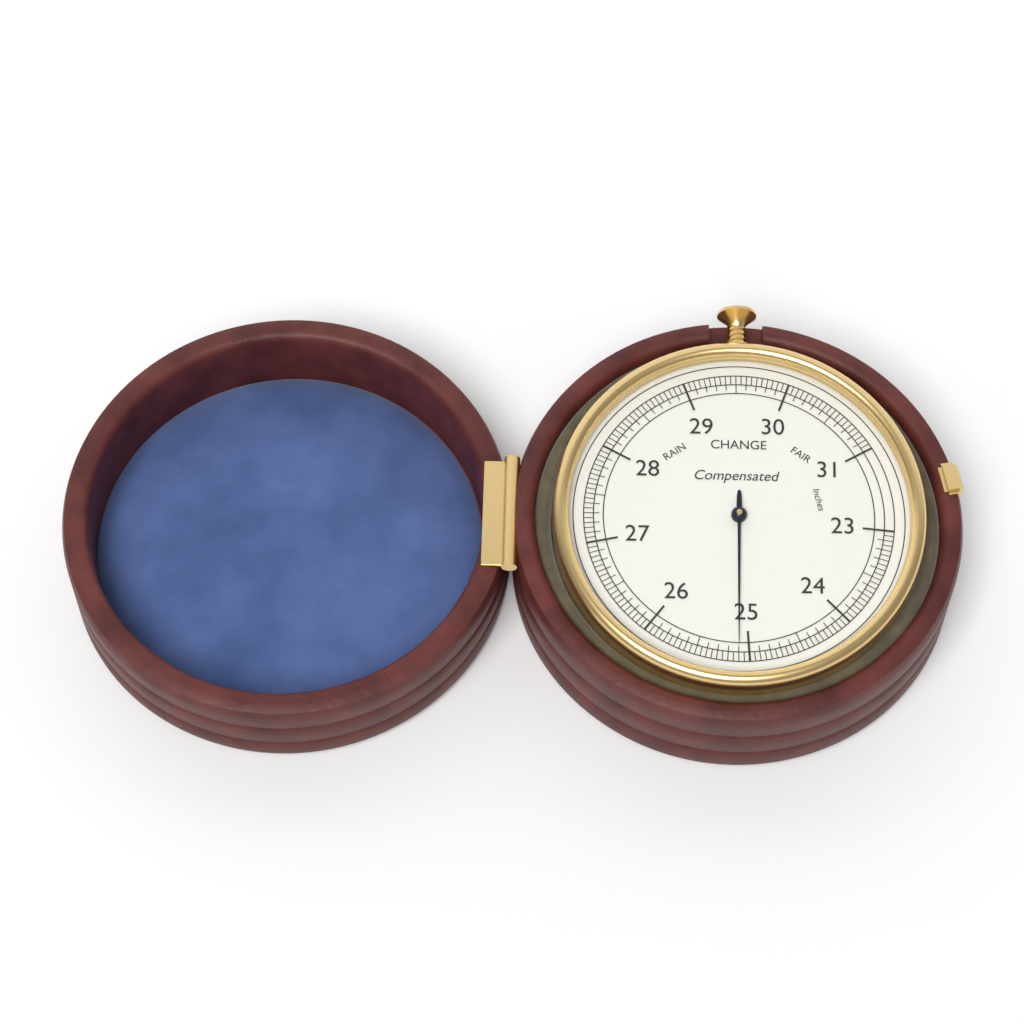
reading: 25.10 inches
